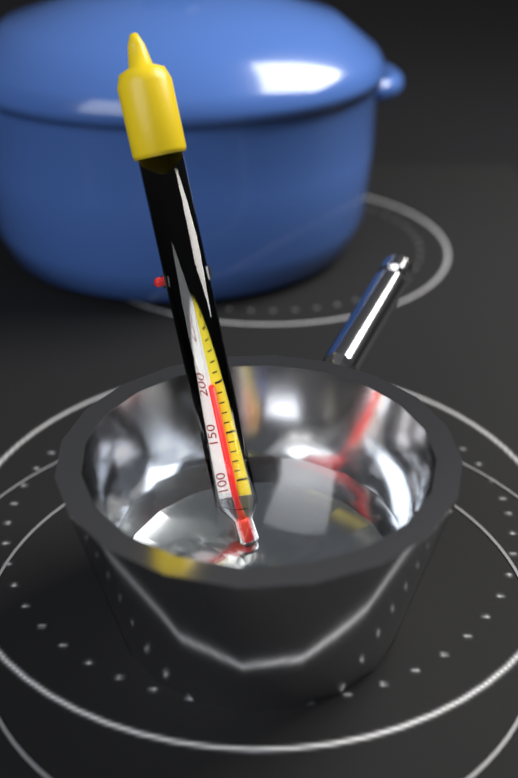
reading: 200 °F
